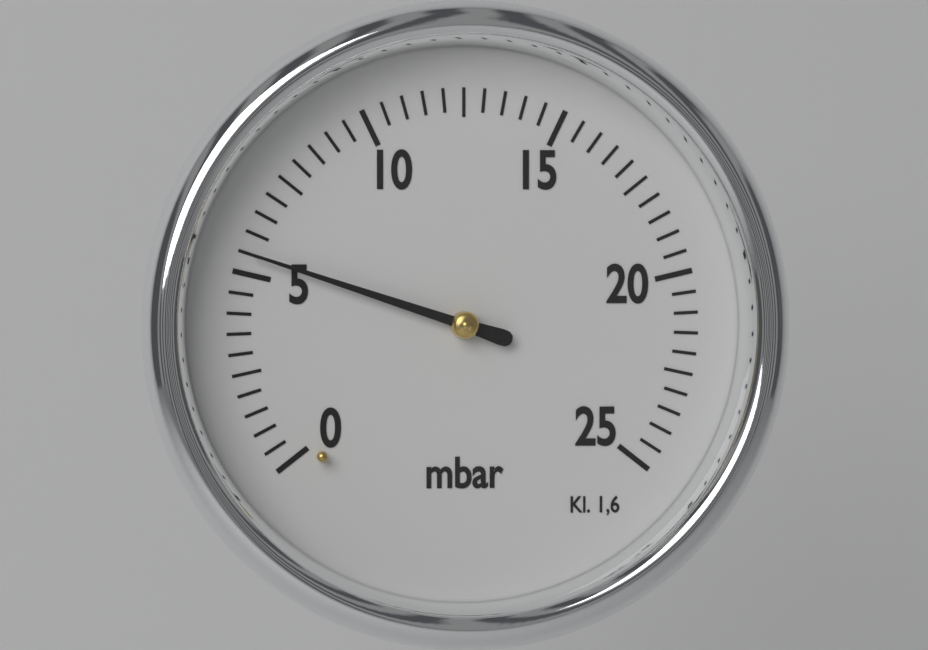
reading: 5.5 mbar
